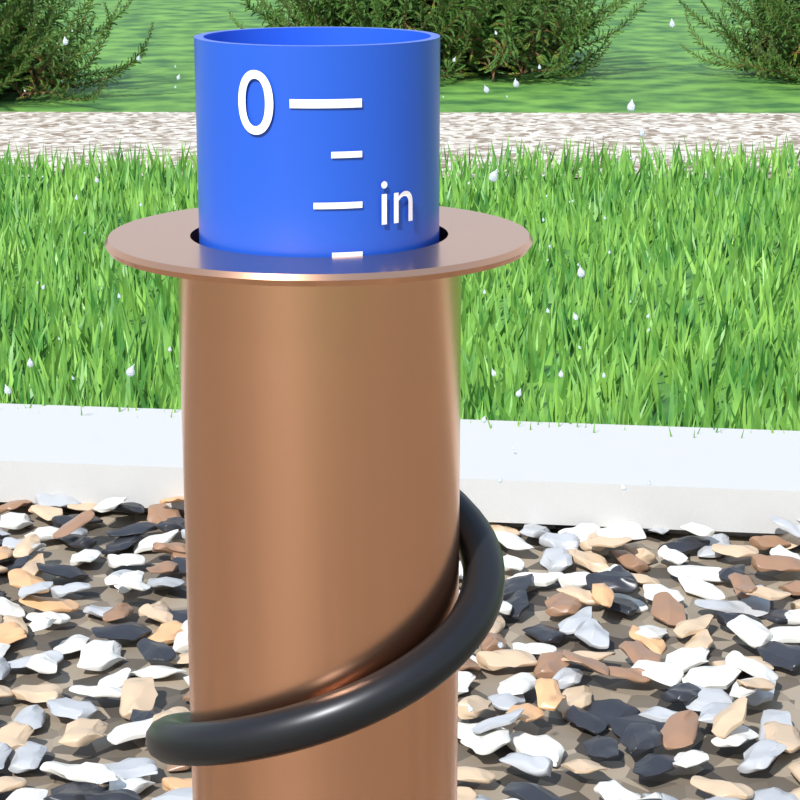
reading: 0.75 in
